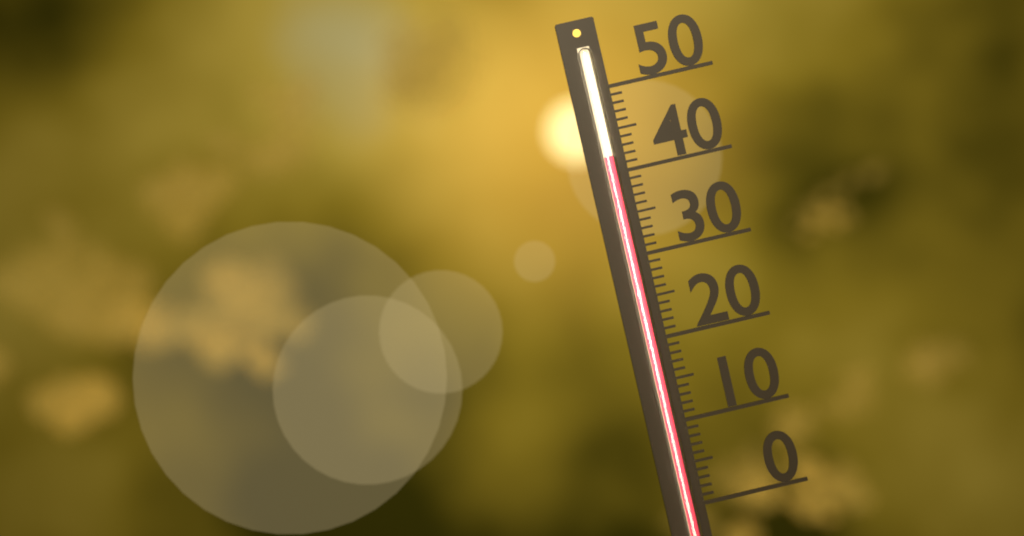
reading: 42 (no unit)
